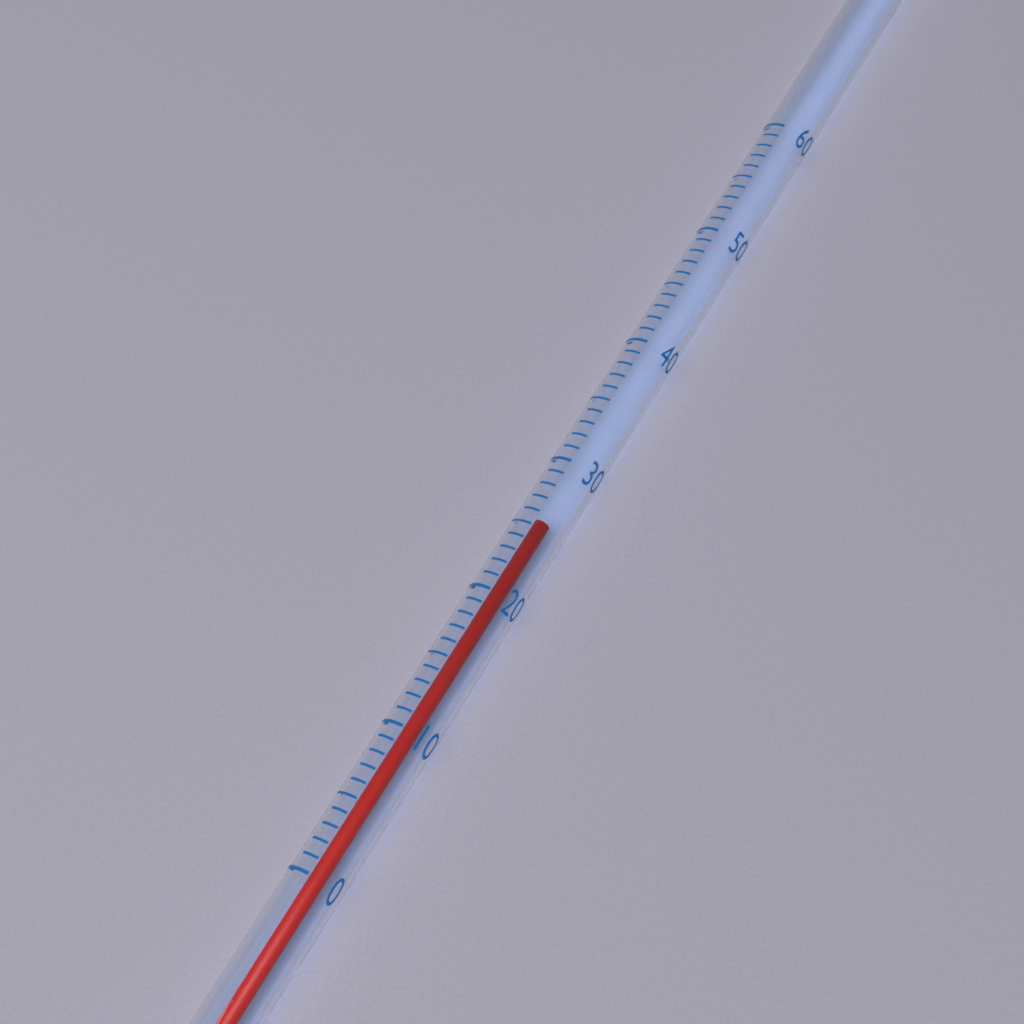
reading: 26 (no unit)
